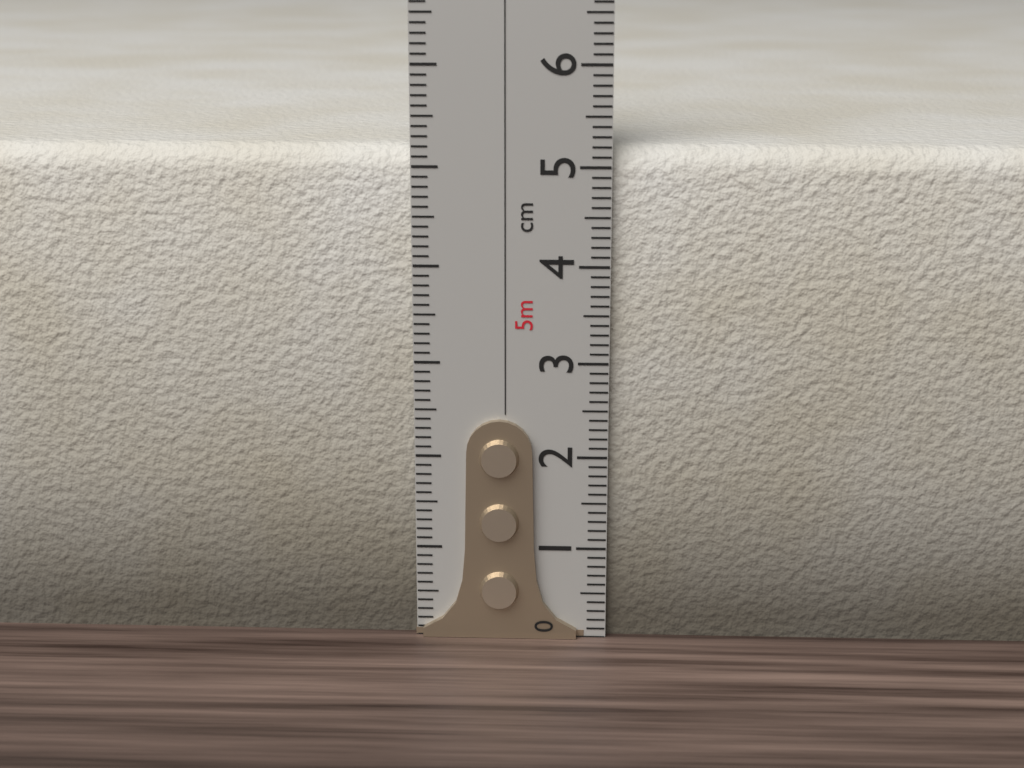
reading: 5.2 cm
